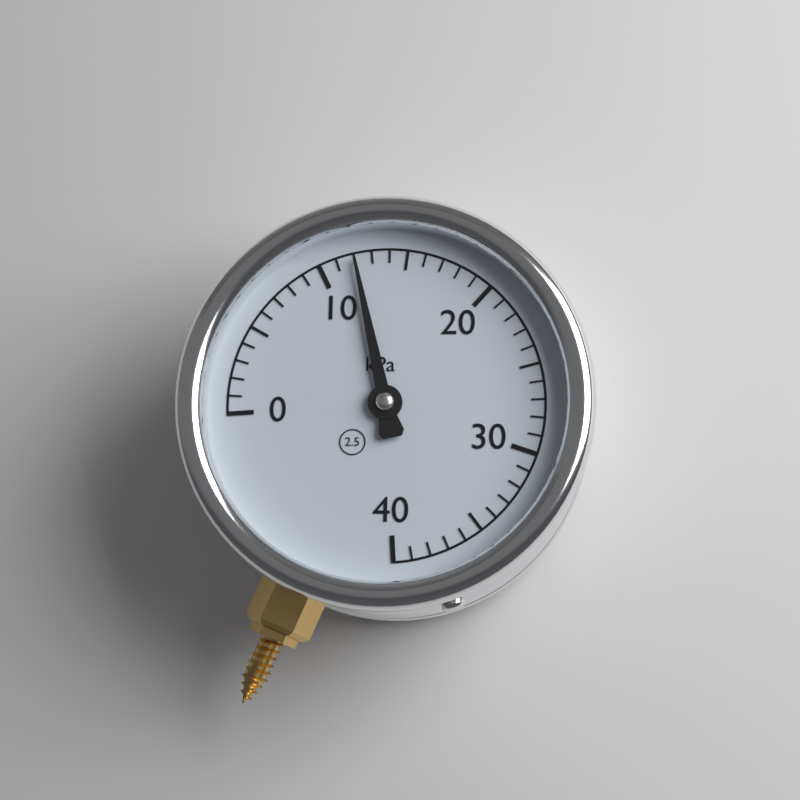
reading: 12 kPa
